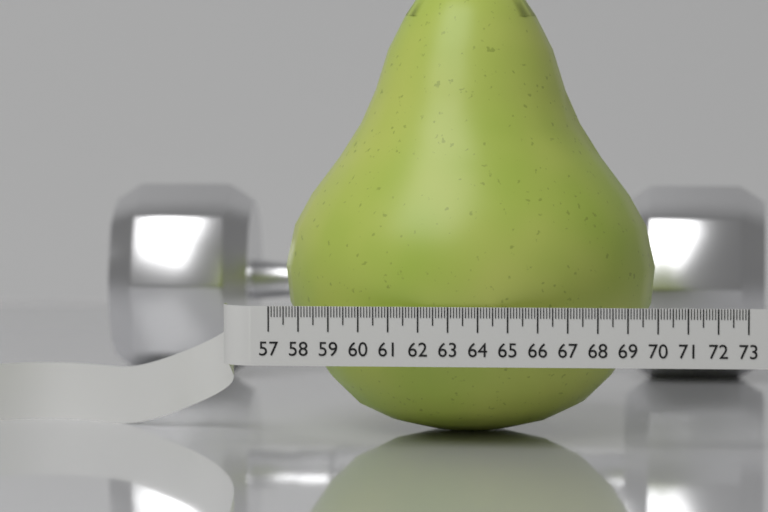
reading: 69.8 (no unit)
